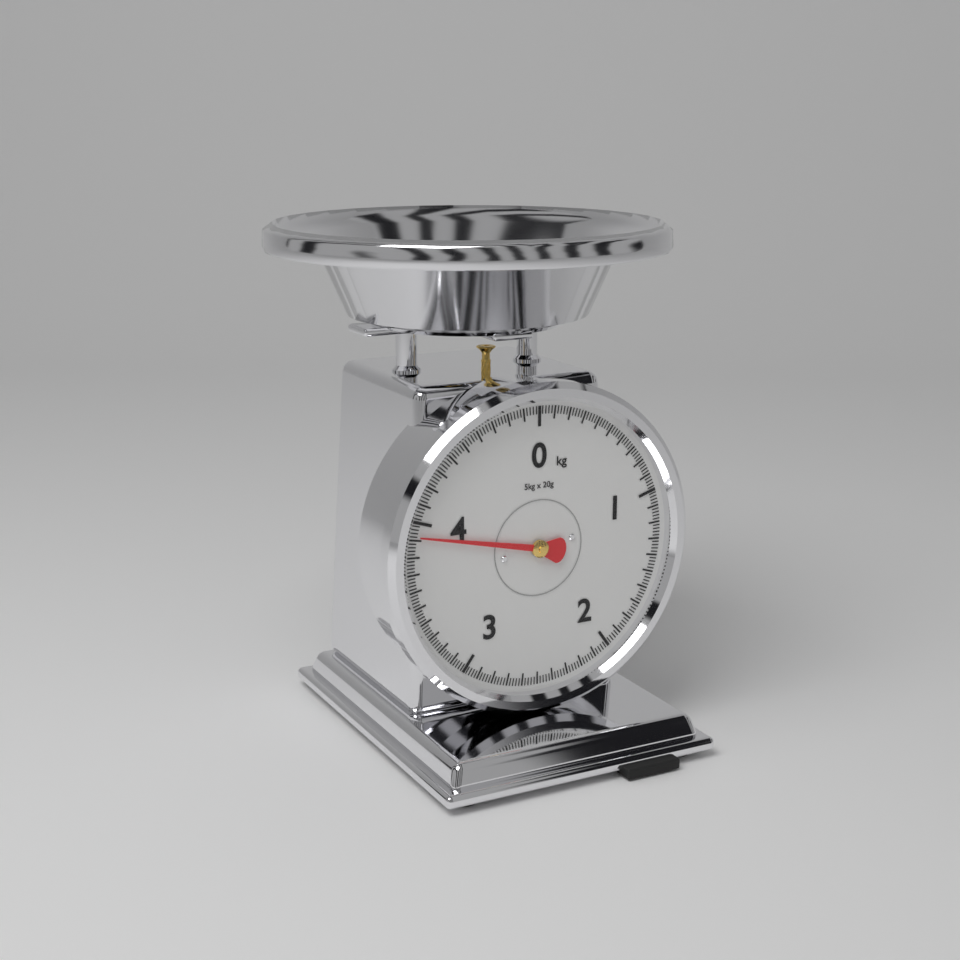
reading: 3.92 kg
